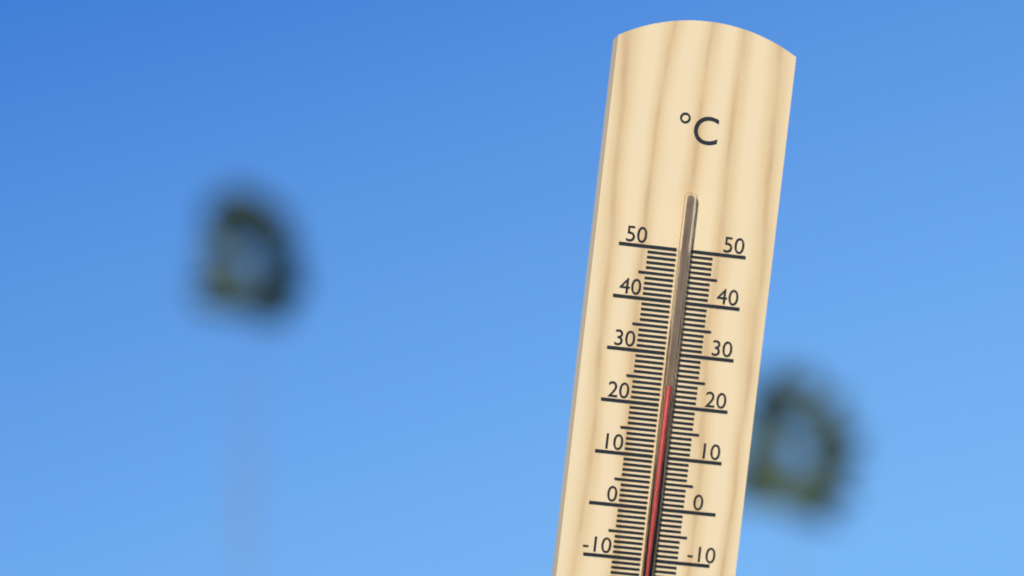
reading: 24 °C
